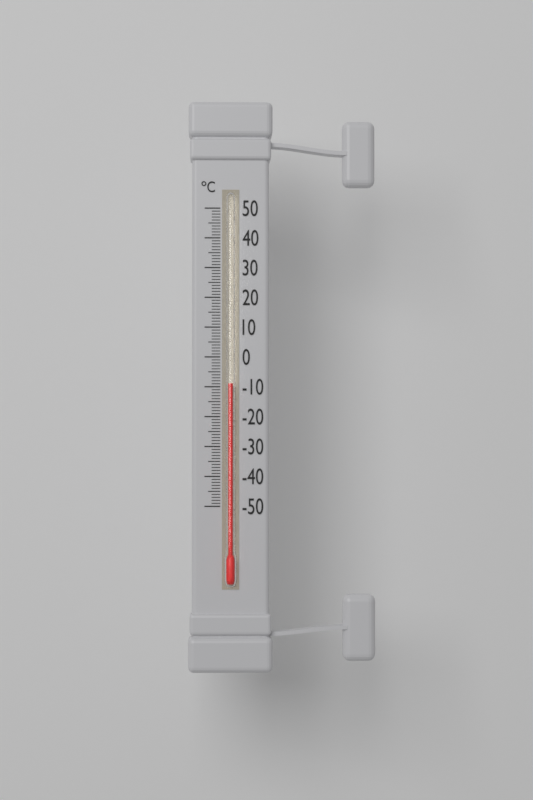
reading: -9 °C
